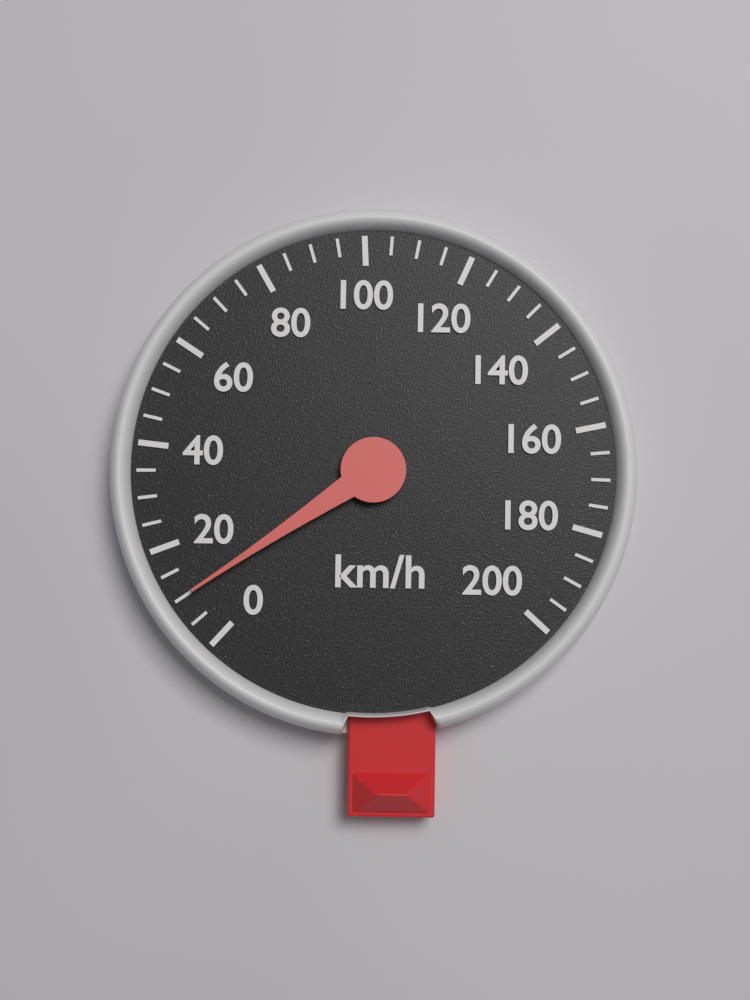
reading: 10 km/h
